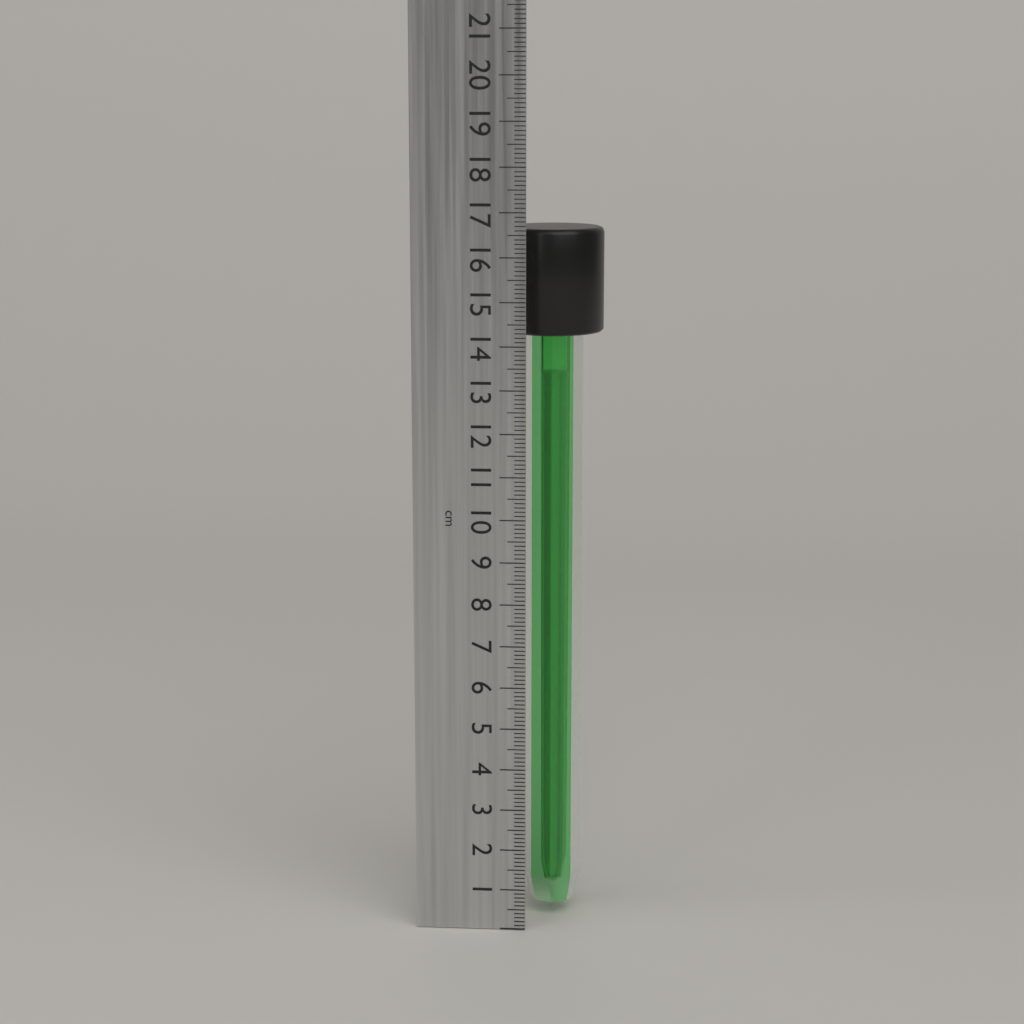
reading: 16.6 cm
